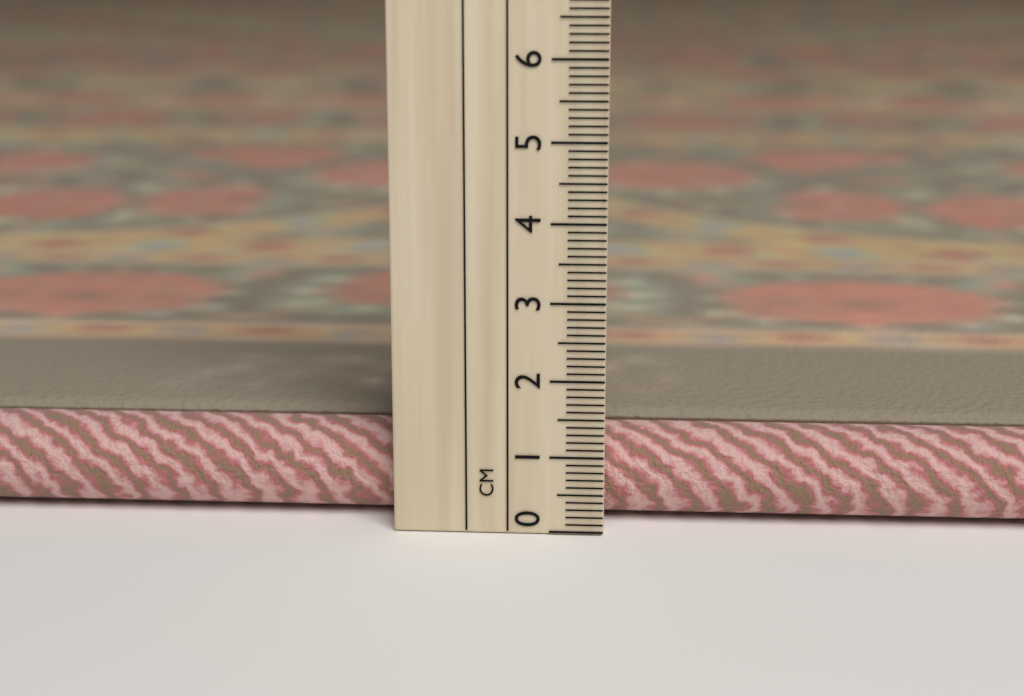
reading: 1.2 cm
